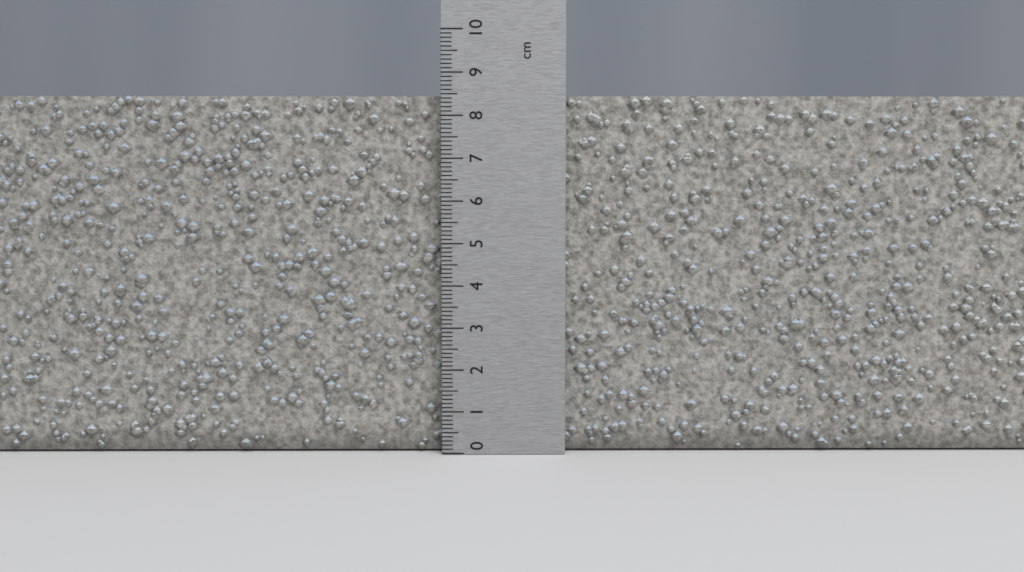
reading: 8.5 cm
